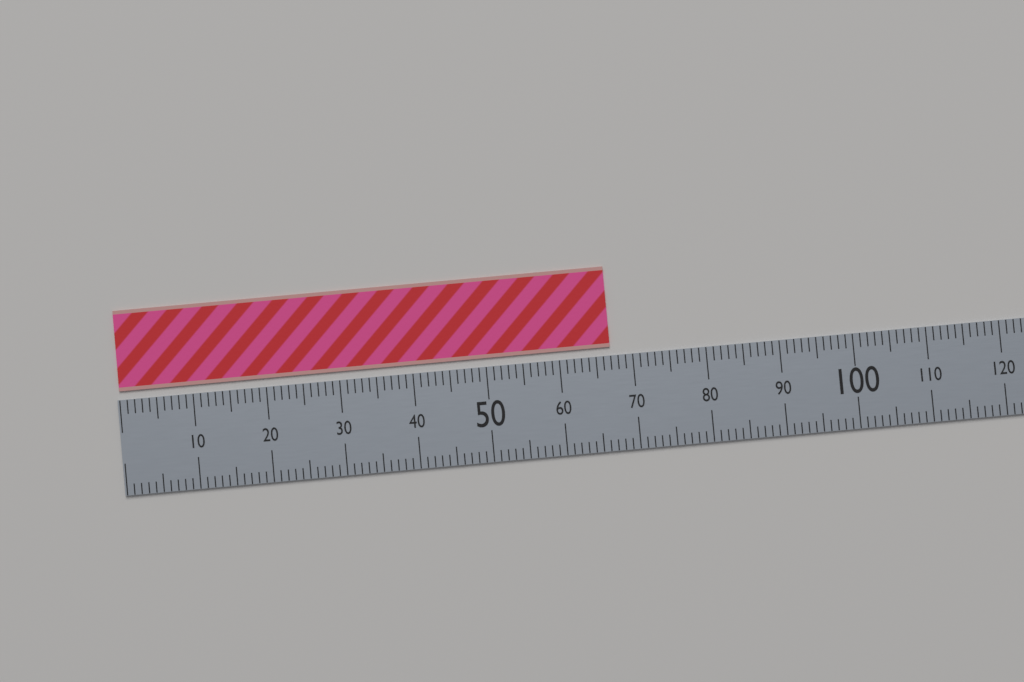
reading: 67 (no unit)
